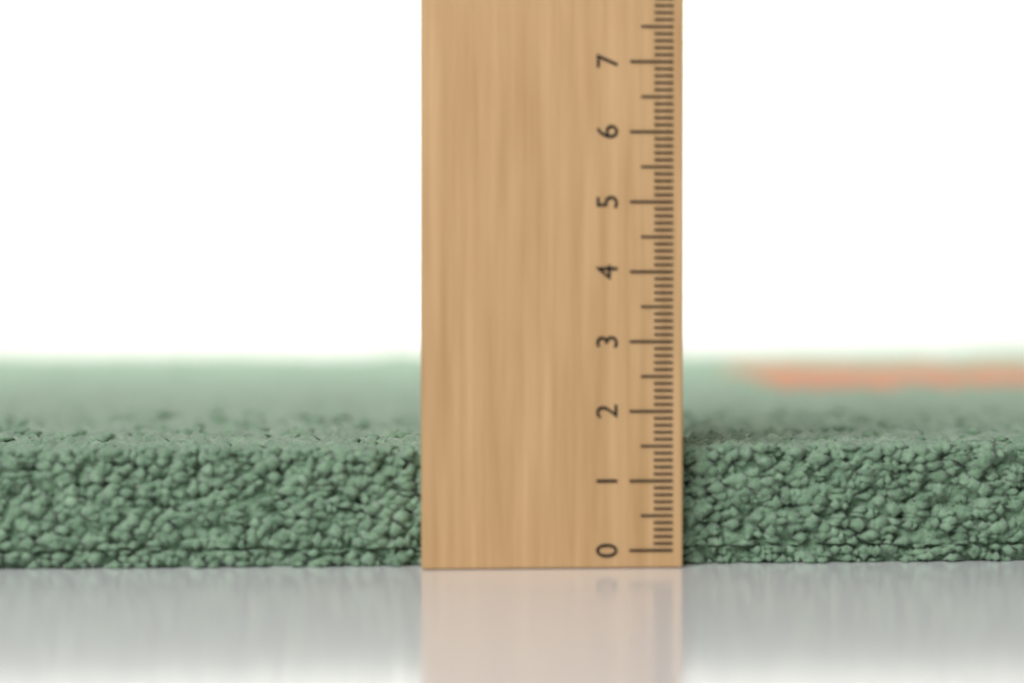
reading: 1.5 (no unit)
